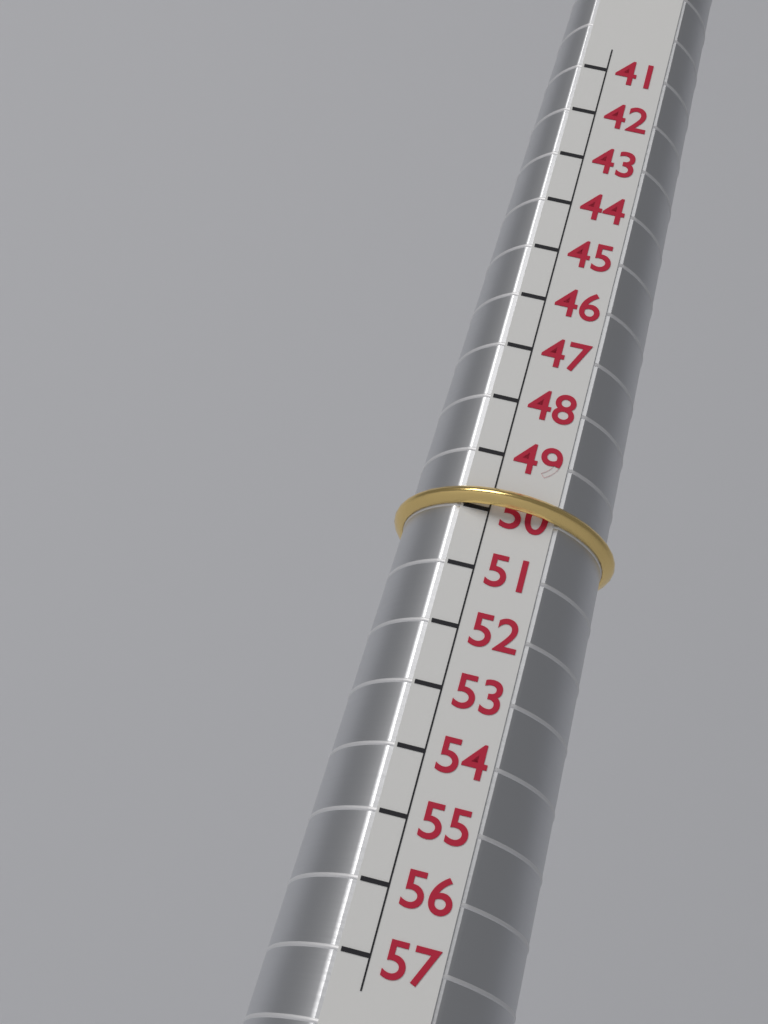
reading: 50 (no unit)
